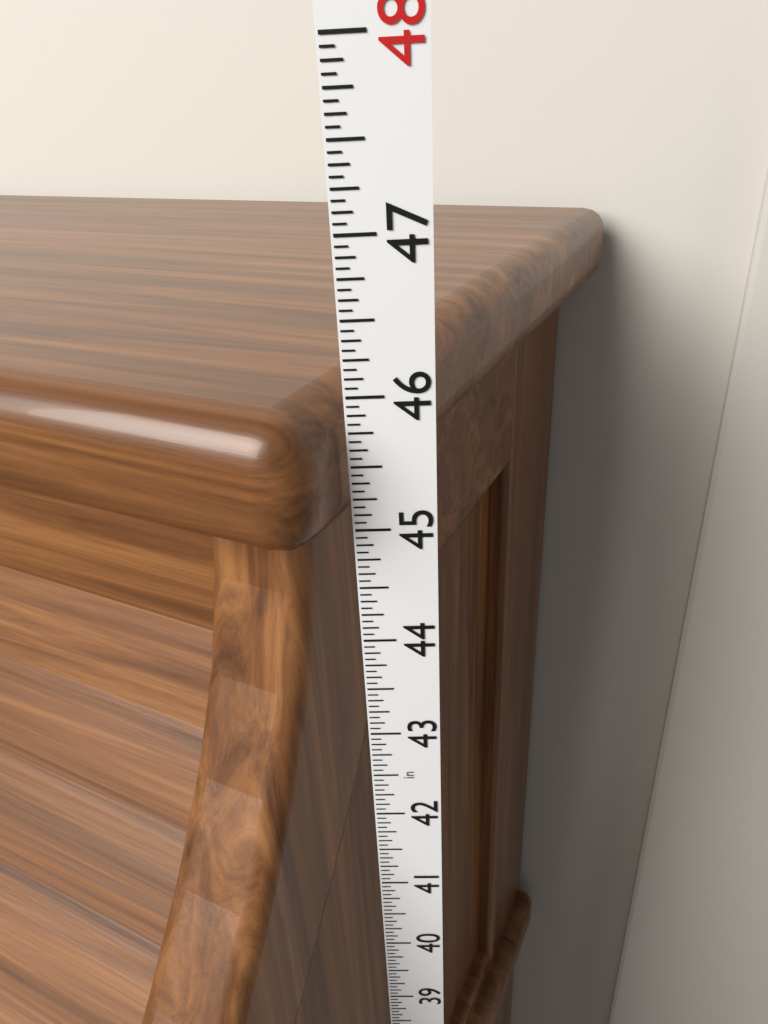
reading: 46.0000 in
